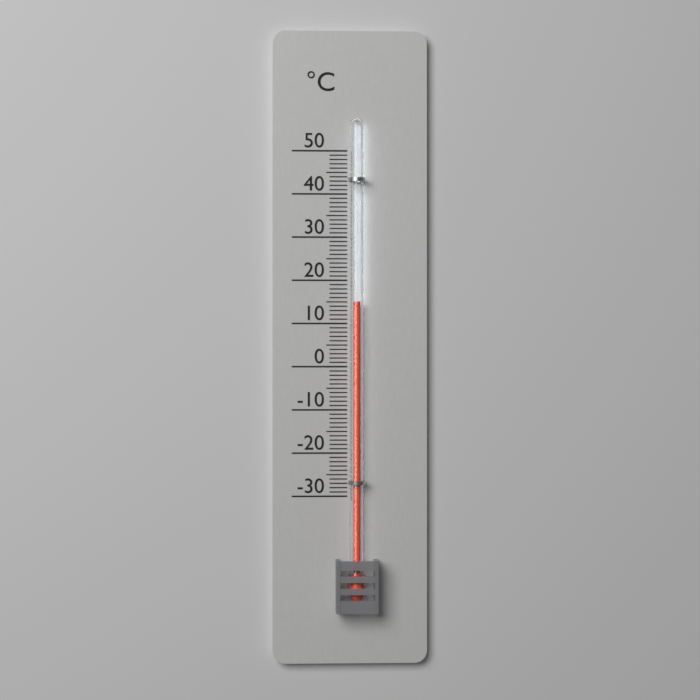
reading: 15 °C
